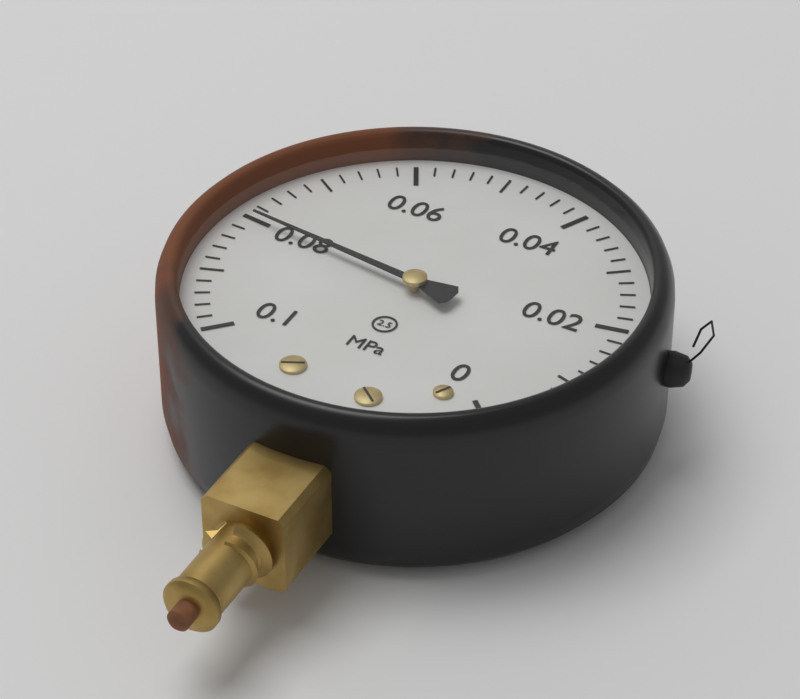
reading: 0.080 MPa
